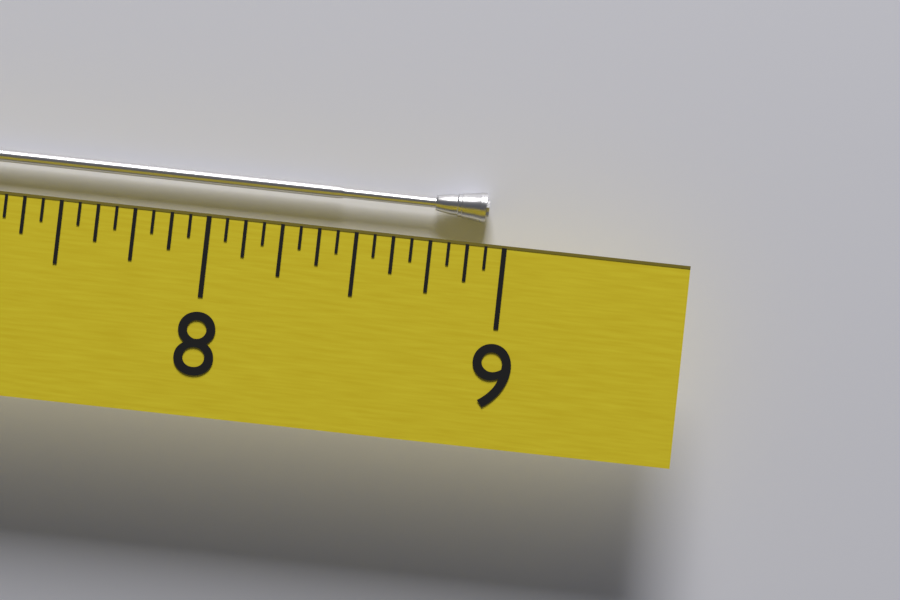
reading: 8.9375 (no unit)
